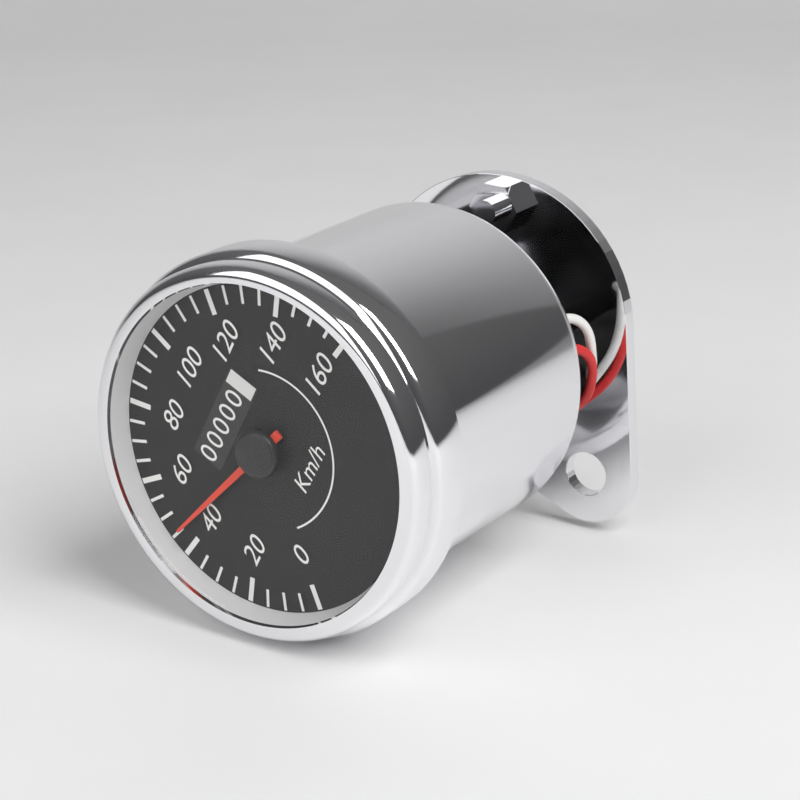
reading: 45 km/h
